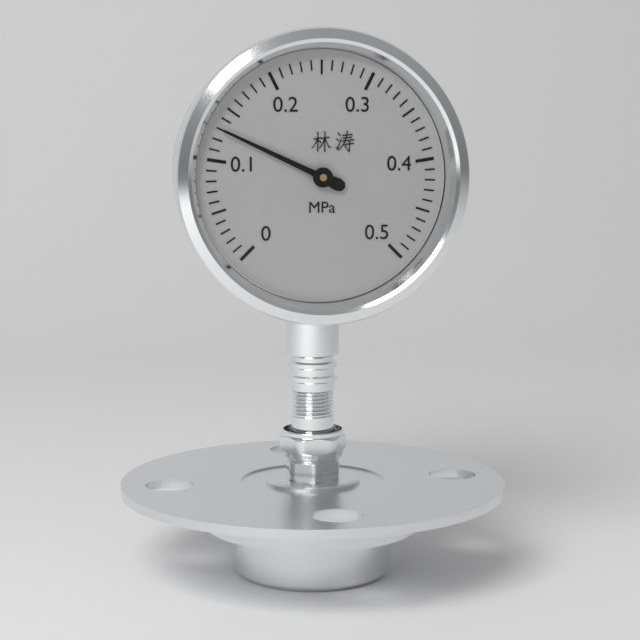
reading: 0.13 MPa
